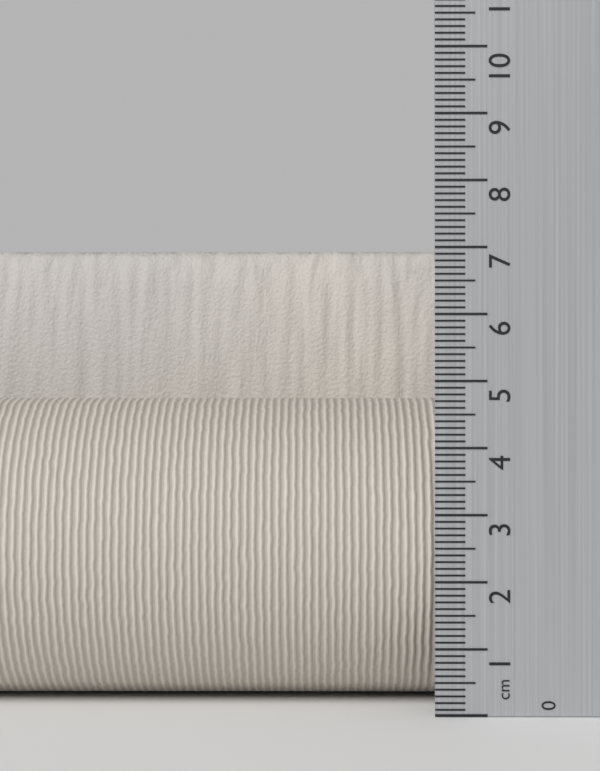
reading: 7.3 cm
